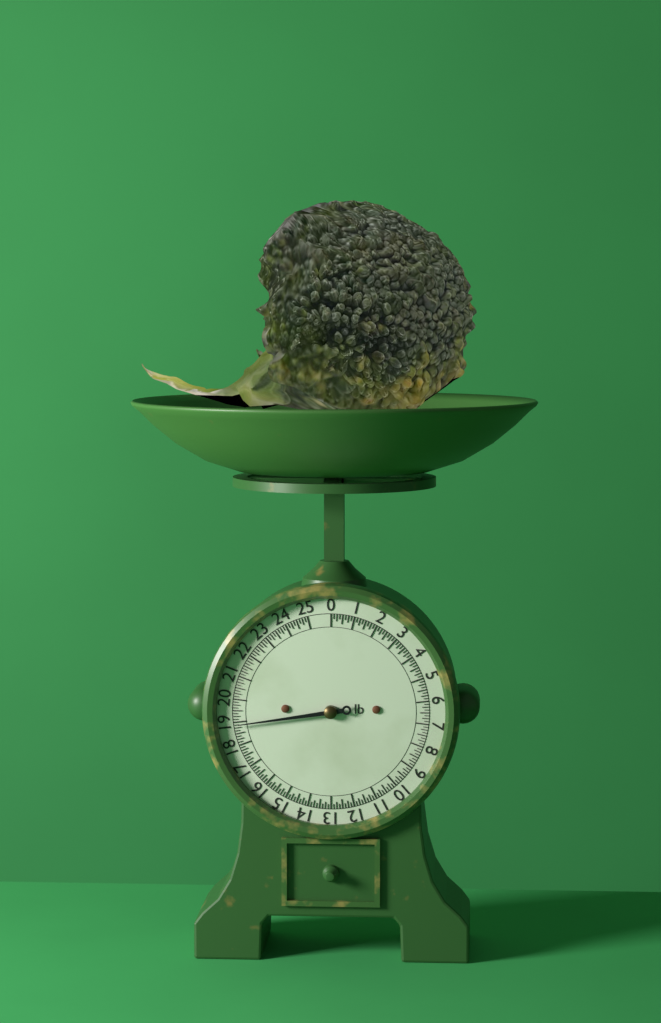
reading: 18.875 lb
